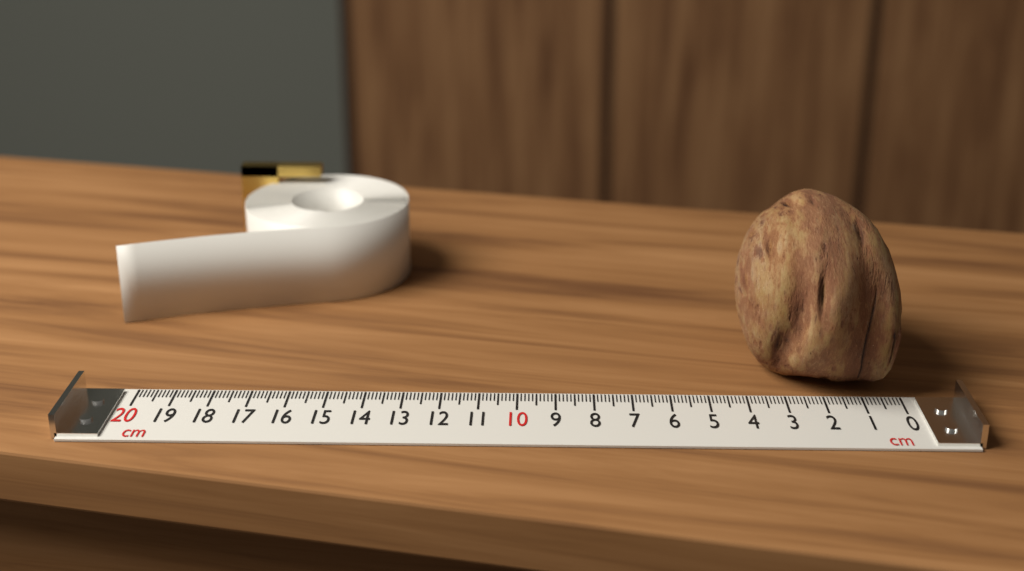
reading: 4.1 cm
